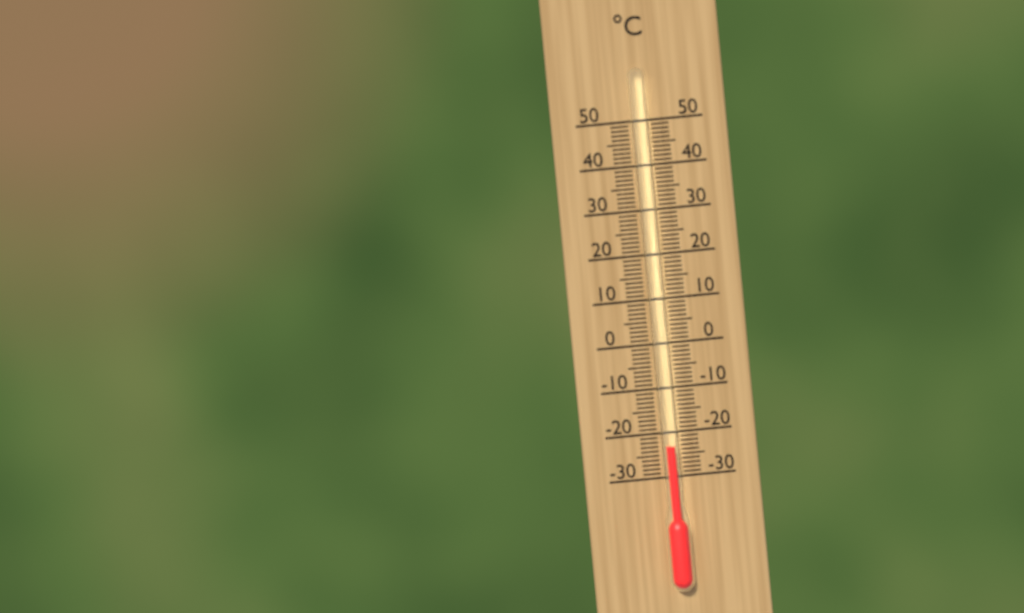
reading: -23 °C
